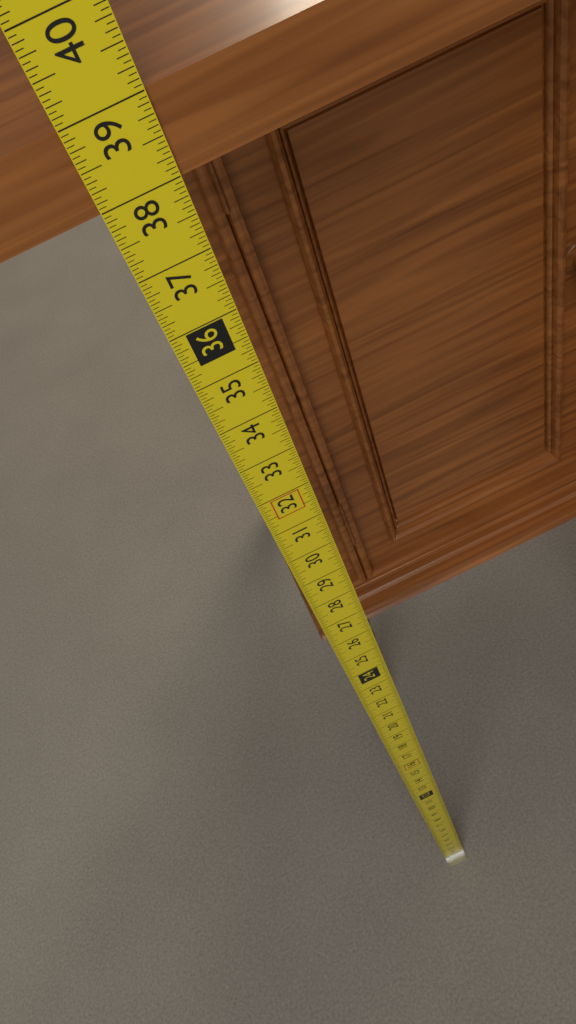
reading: 39.0000 in
